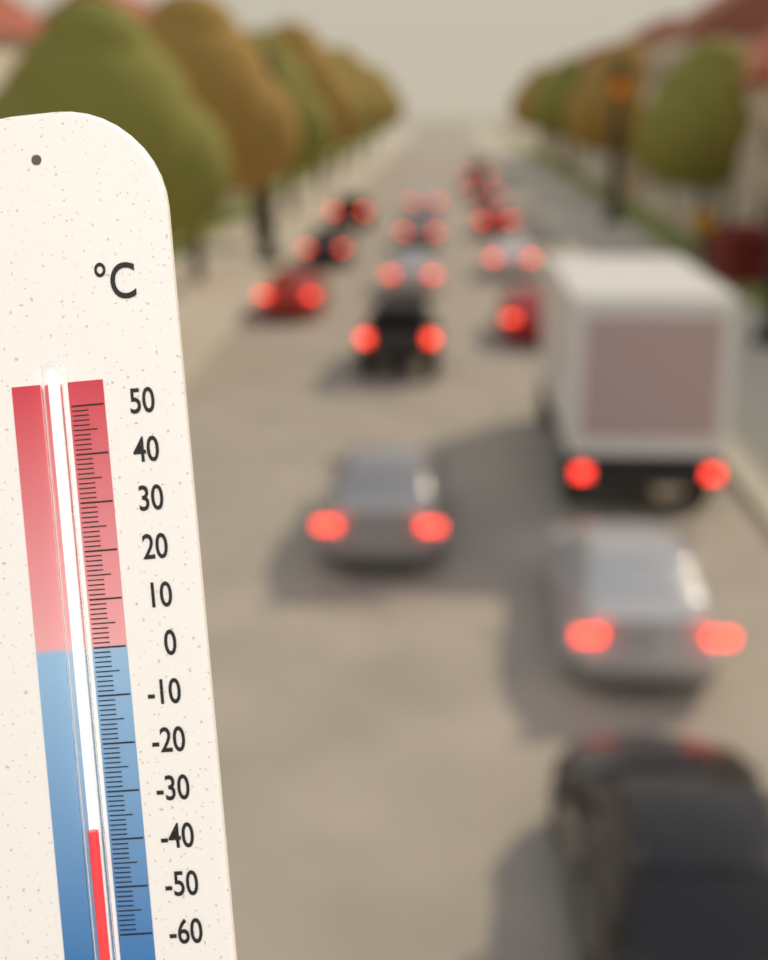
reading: -37 °C
